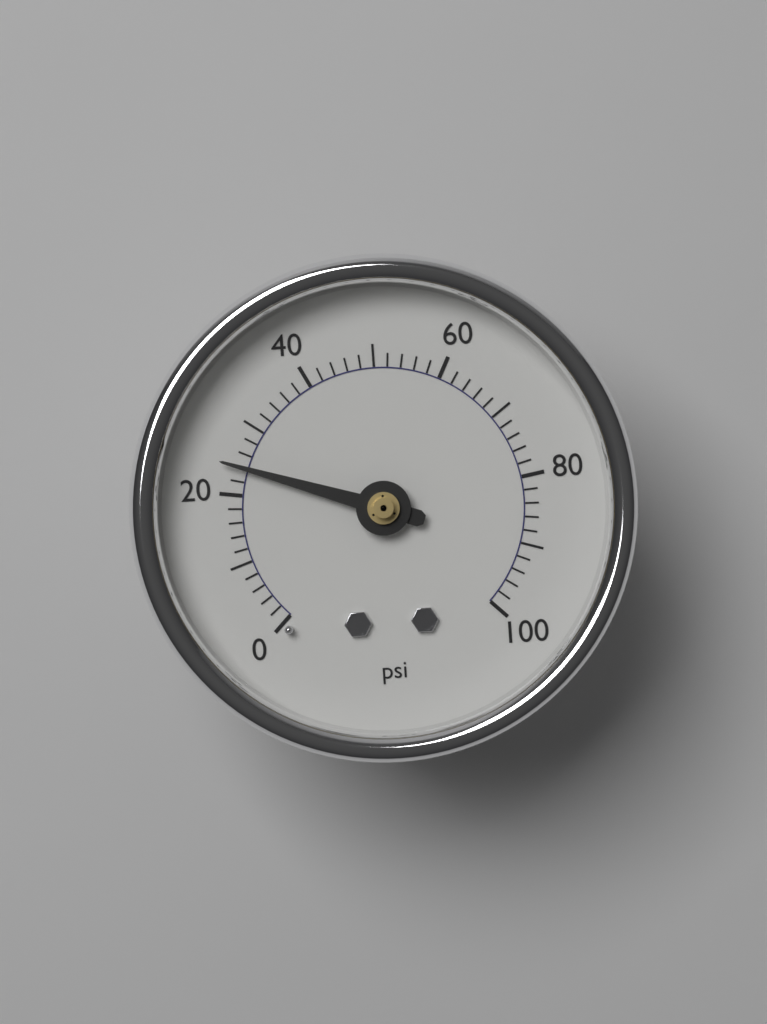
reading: 24 psi
